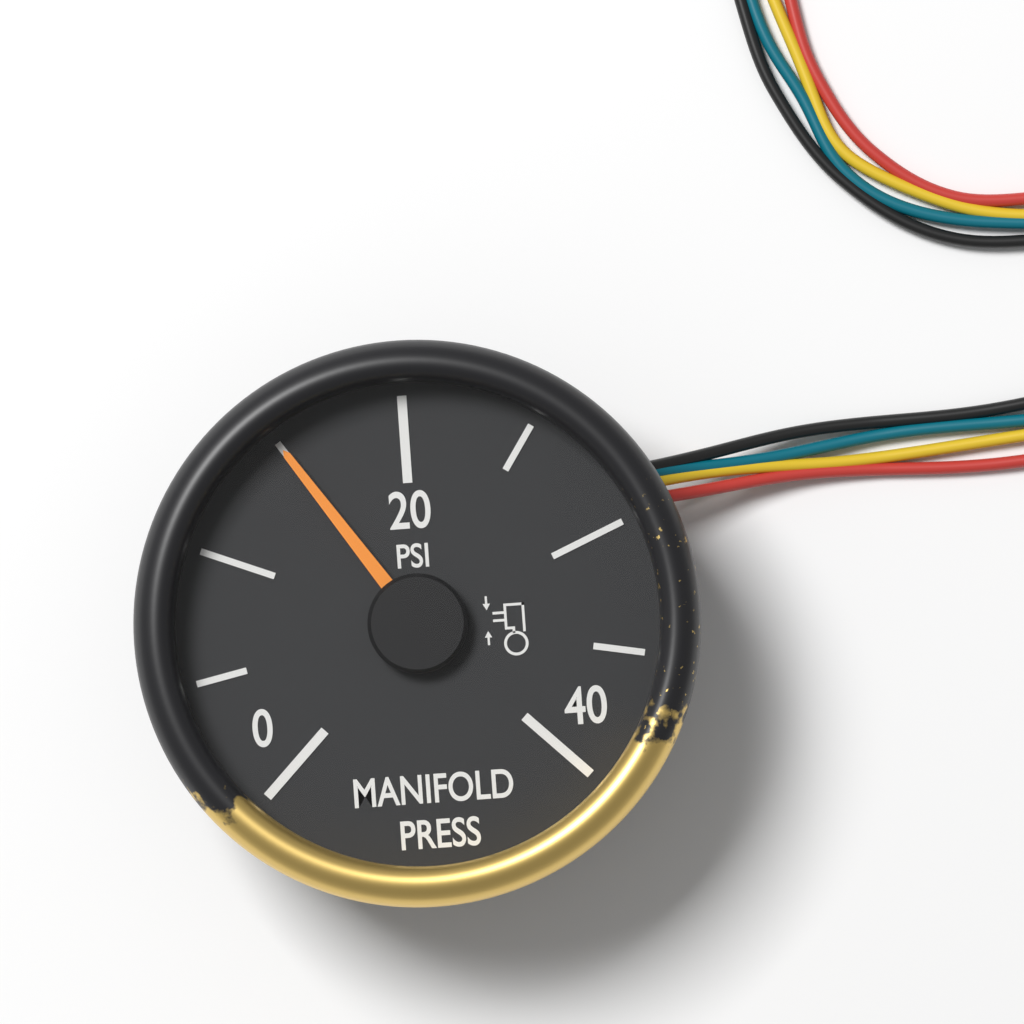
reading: 15 psi
